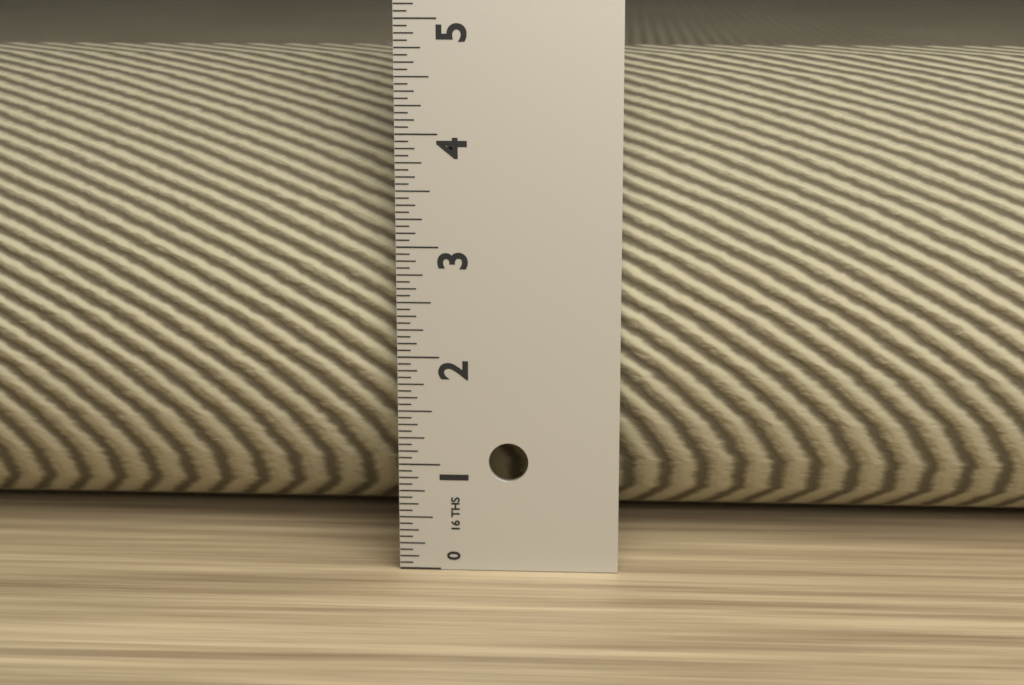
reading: 4.6250 in
